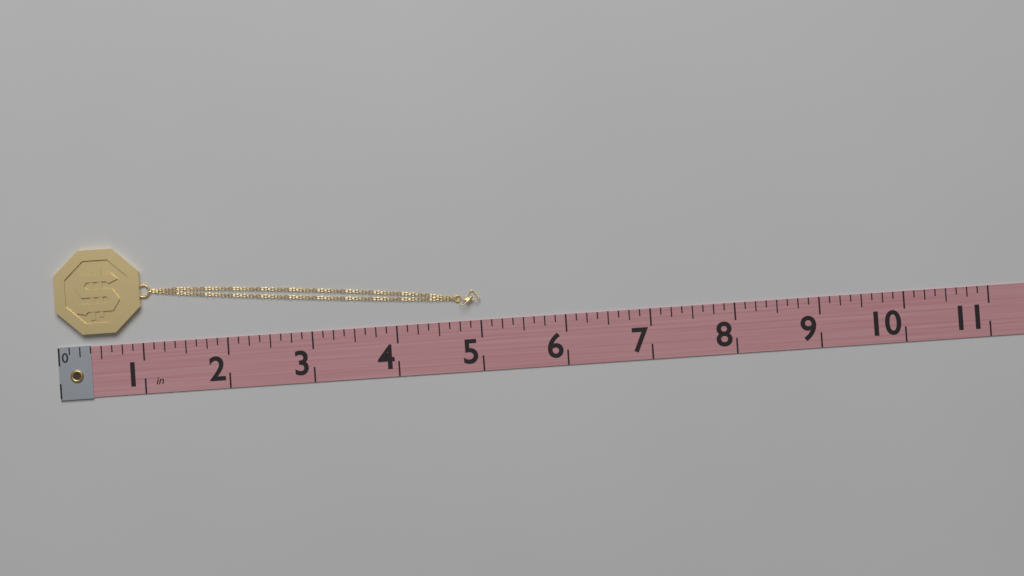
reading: 5.000 in
